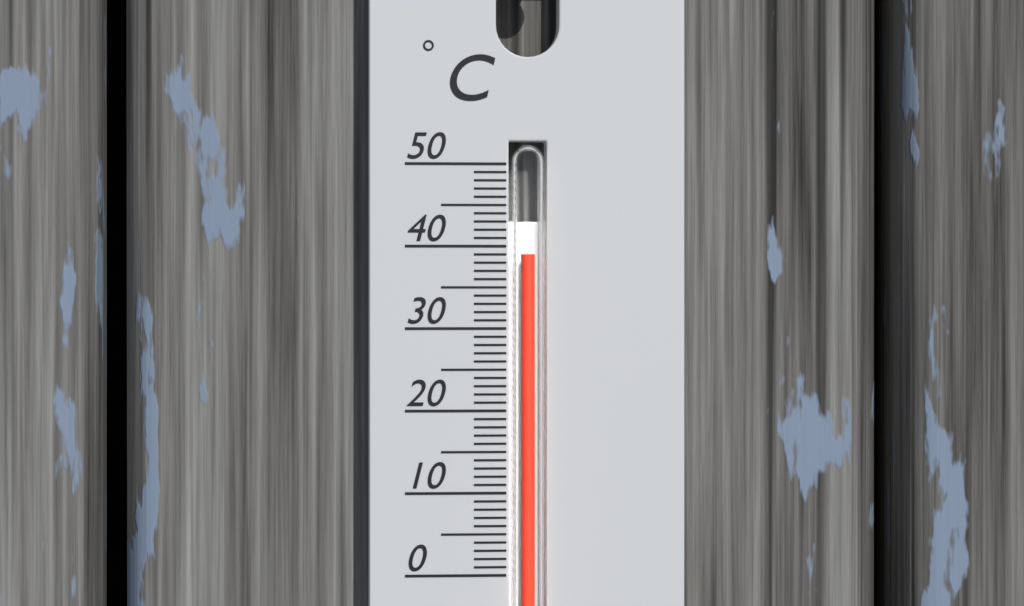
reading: 39 °C
